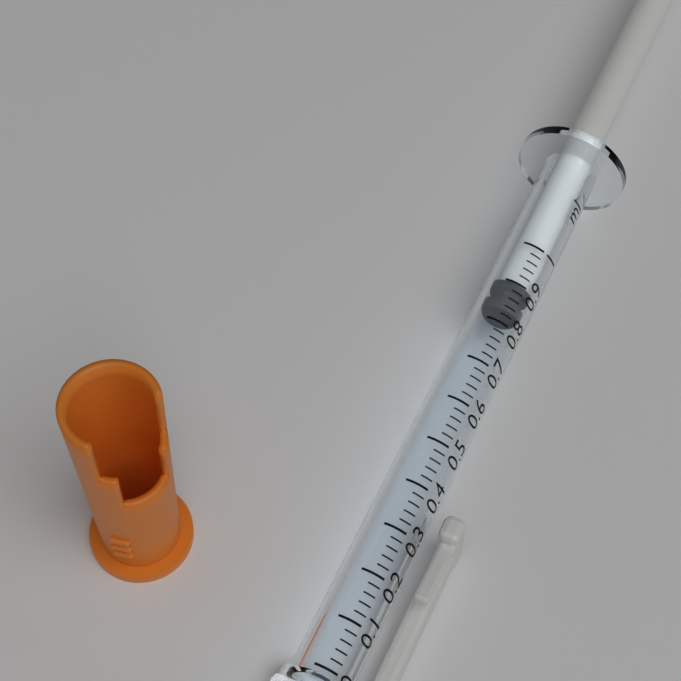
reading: 0.84 ml
